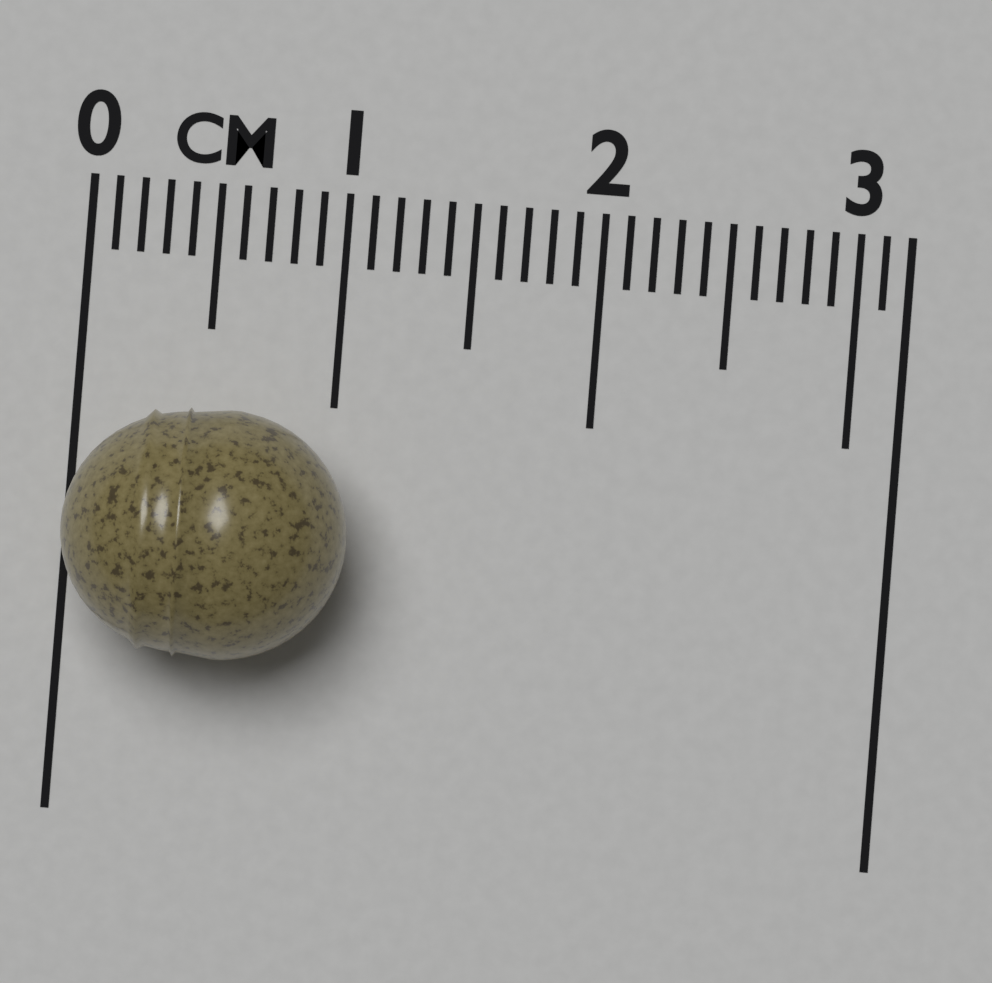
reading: 1.1 cm
